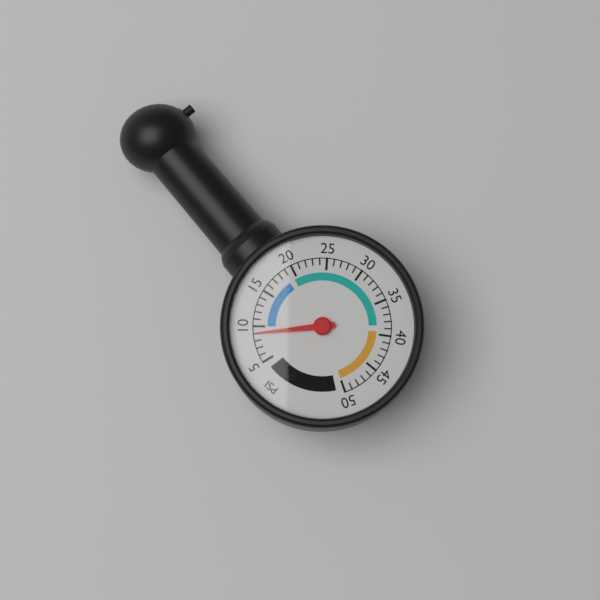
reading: 9 psi
